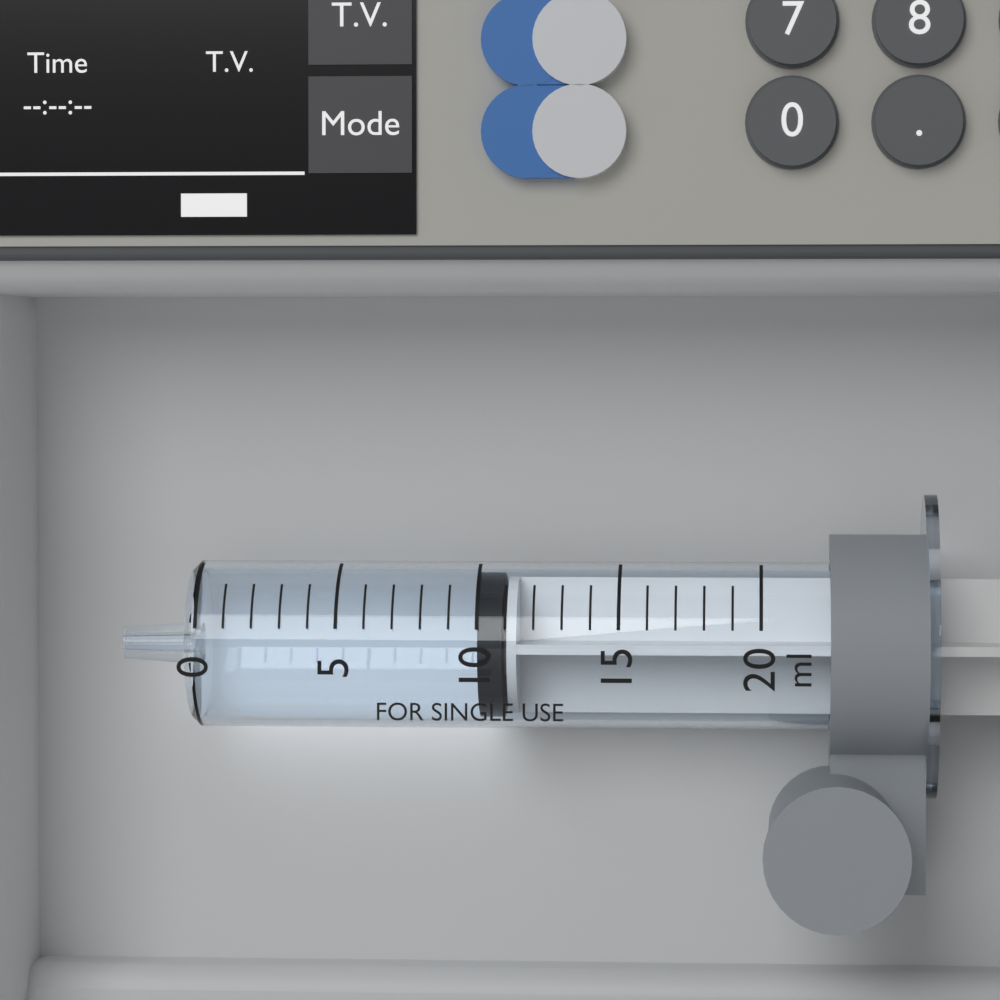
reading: 10 ml
